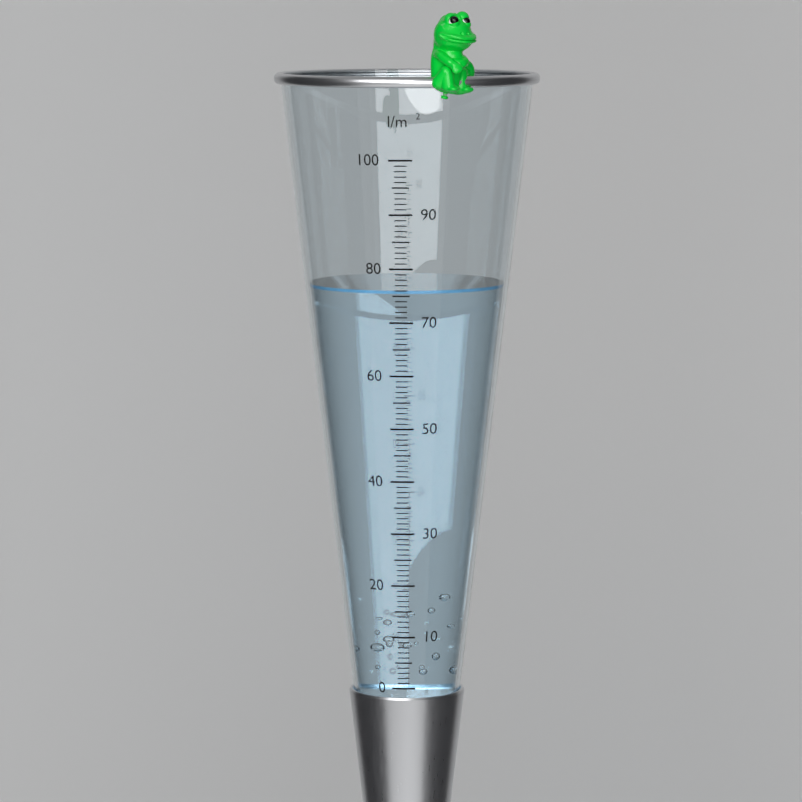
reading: 76 l/m²
